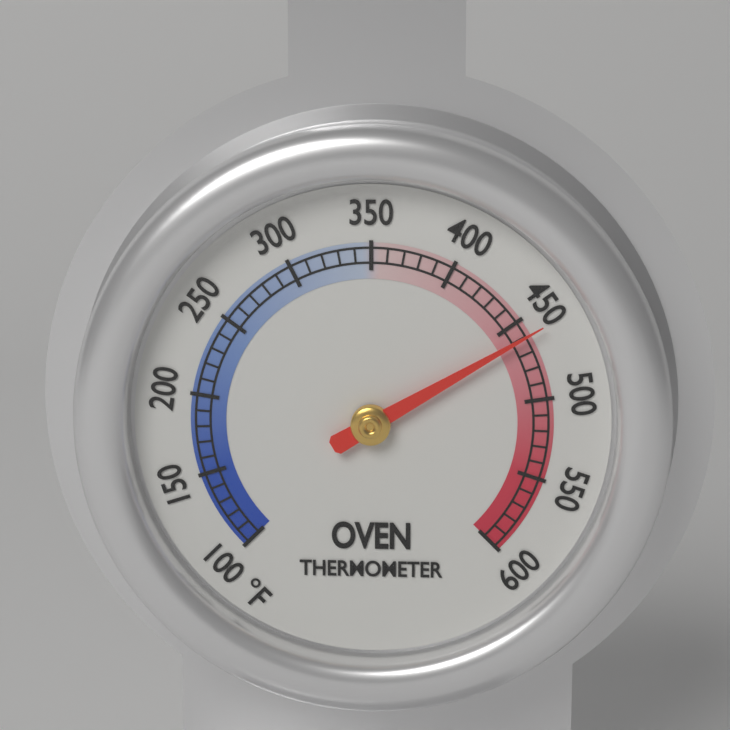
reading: 460 °F
